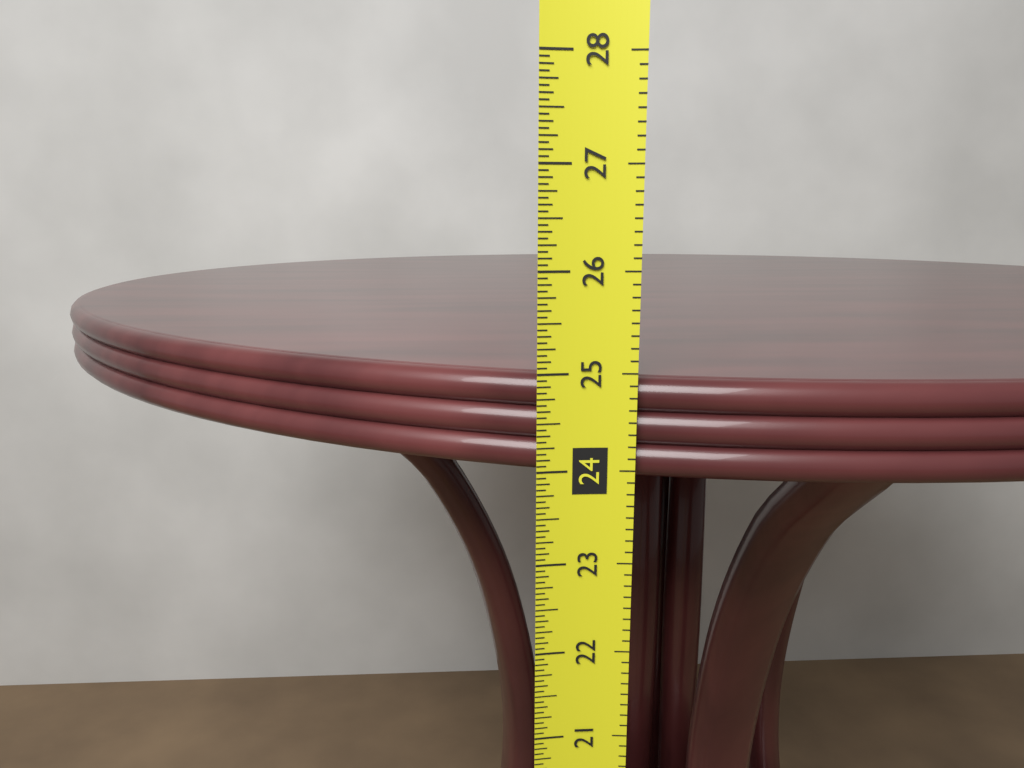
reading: 24.9375 in
